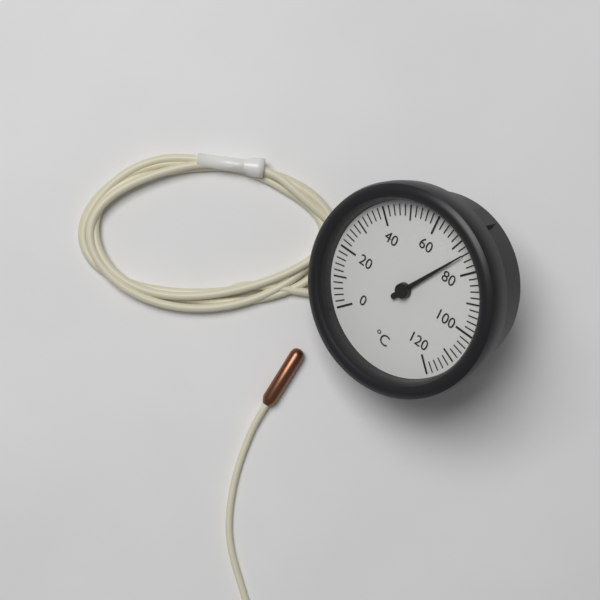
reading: 74 °C
